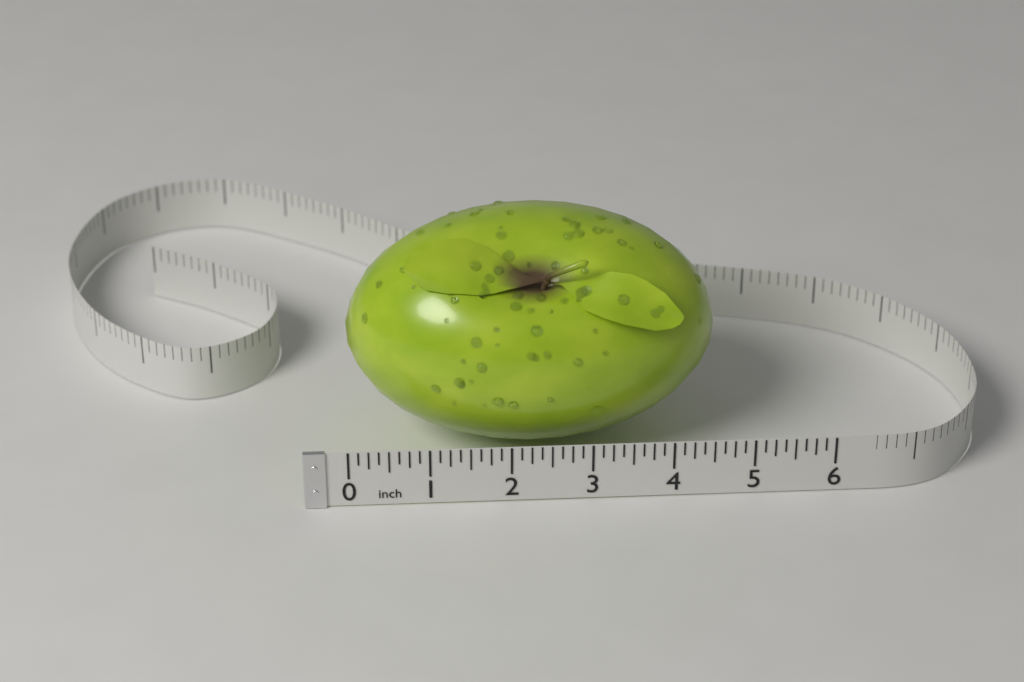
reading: 4.625 in
